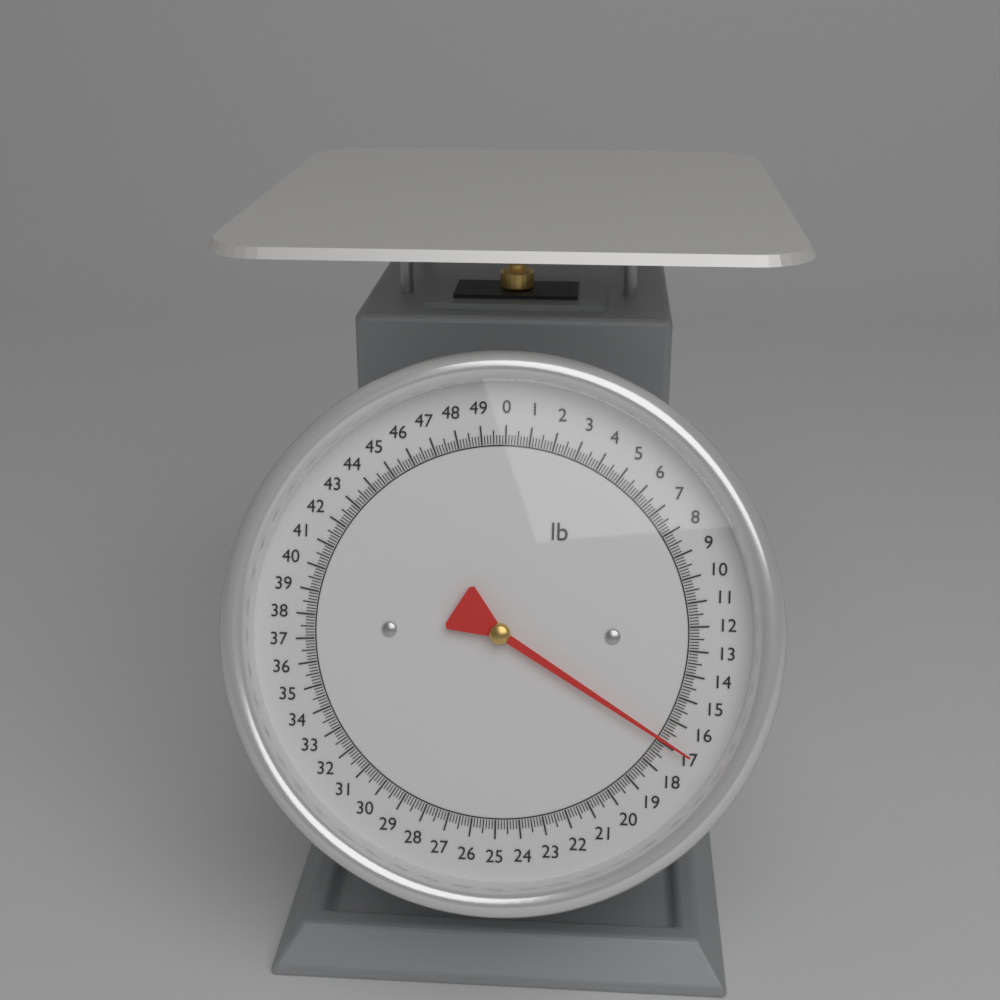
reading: 16.875 lb
